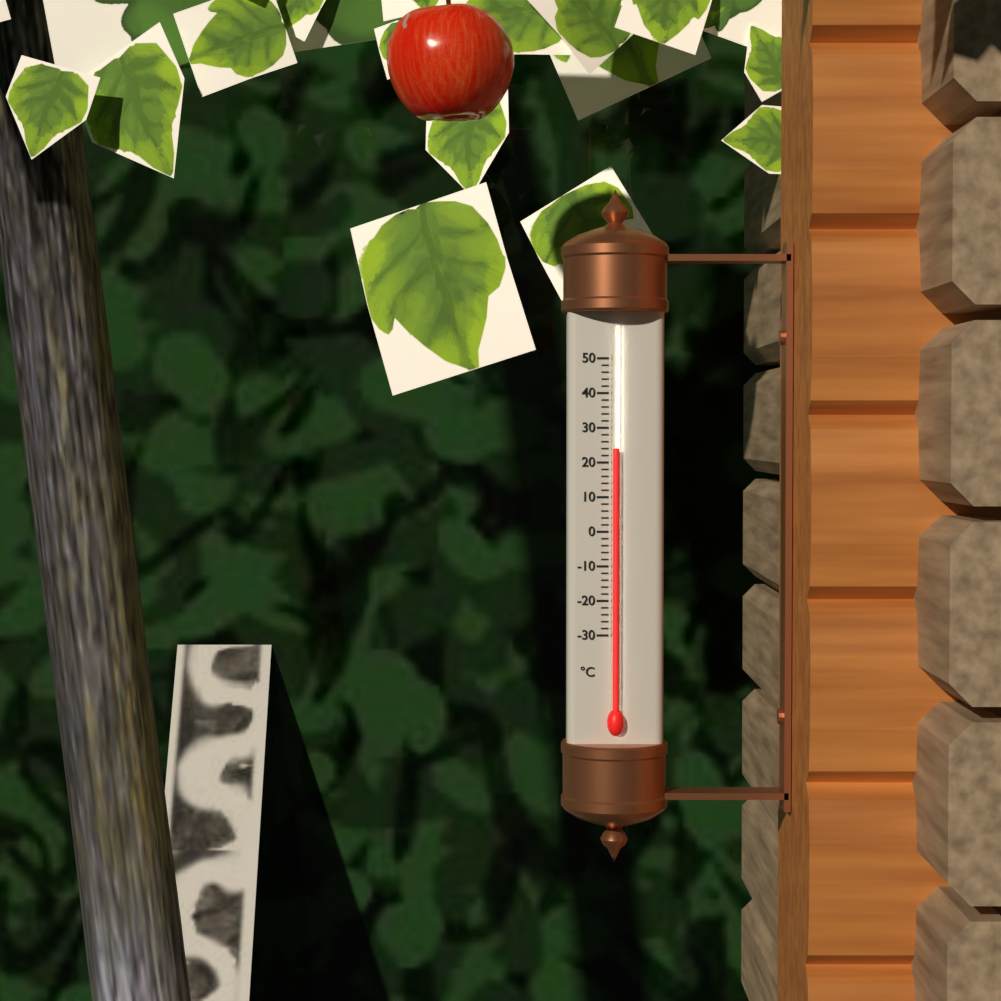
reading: 24 °C
